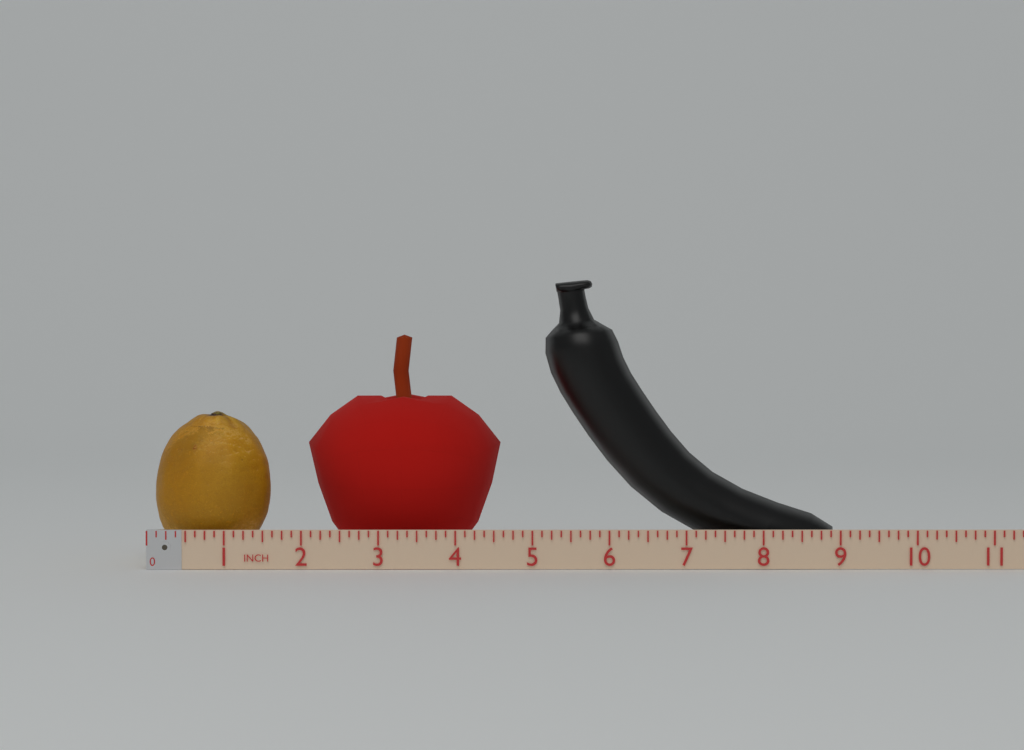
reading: 9.000 in
